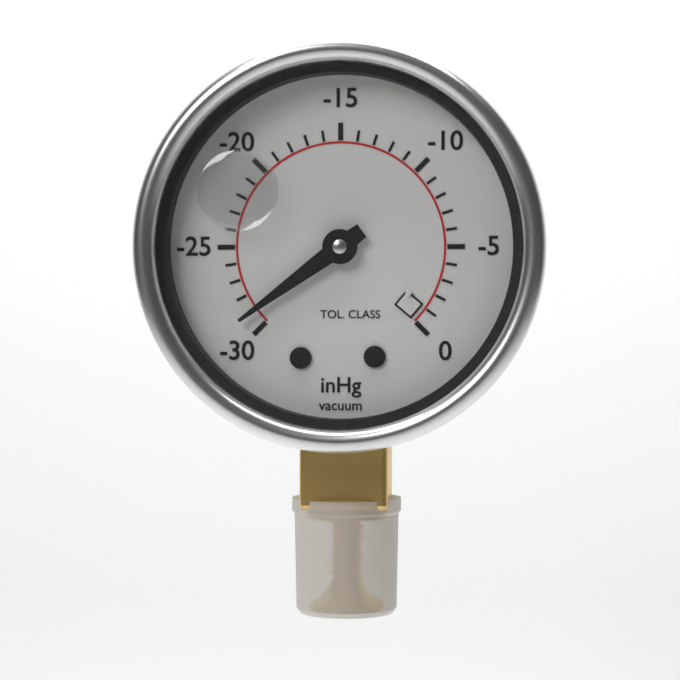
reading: -29 inHg
